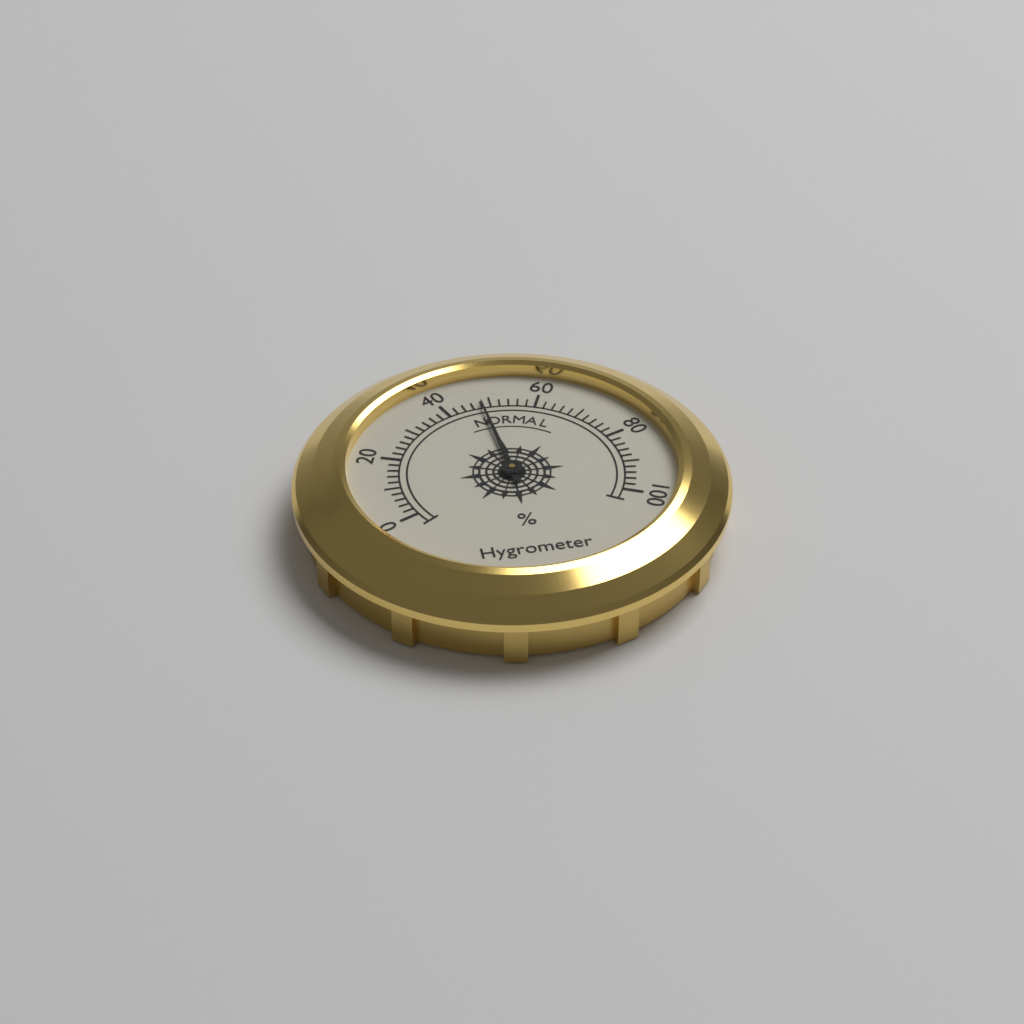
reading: 48 %
